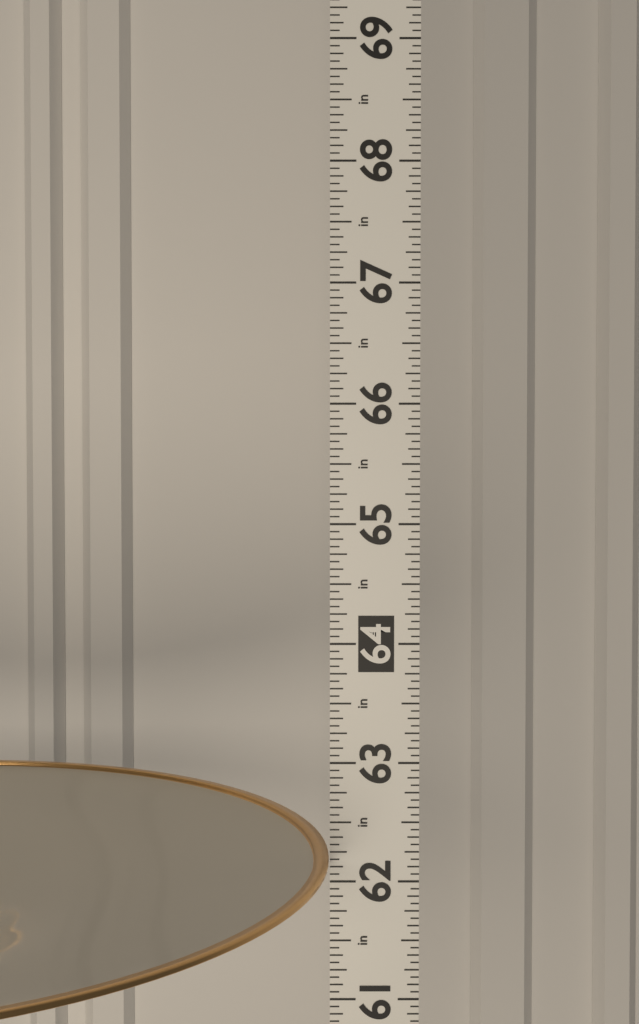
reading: 62.1875 in
